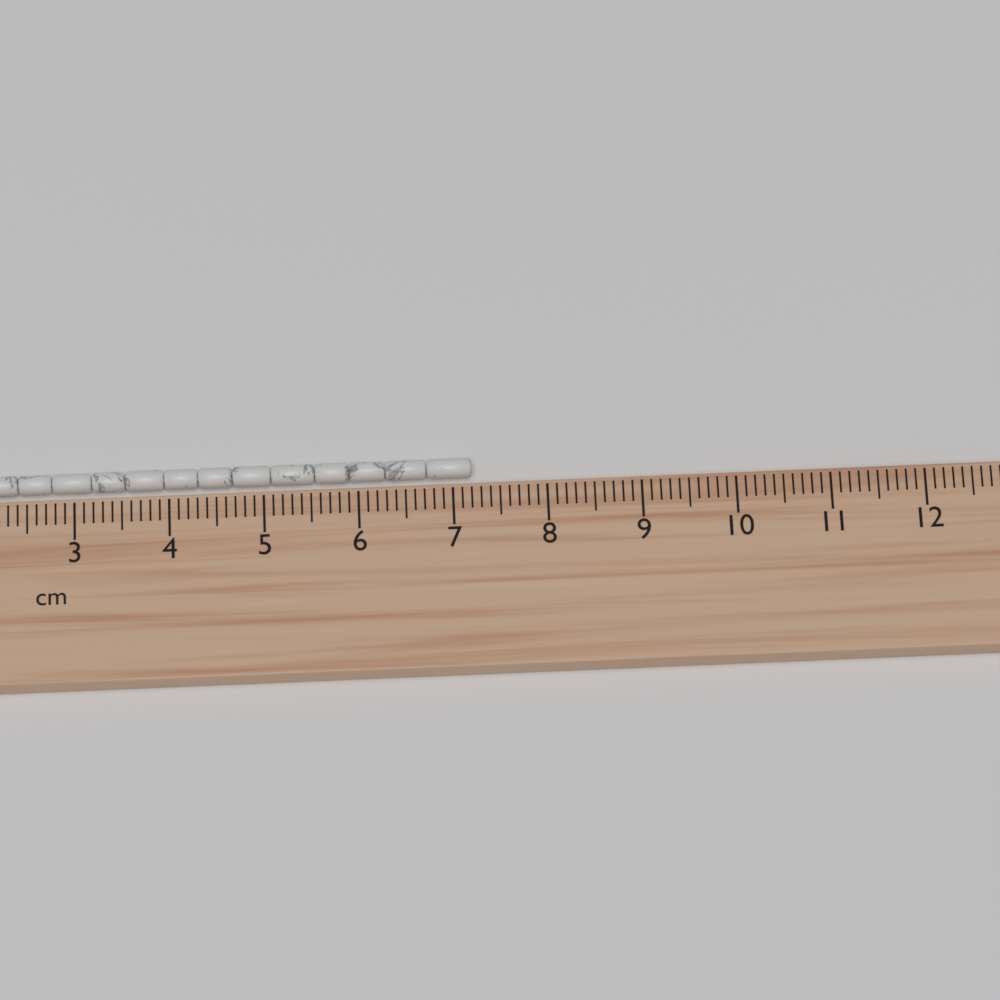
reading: 7.2 cm
